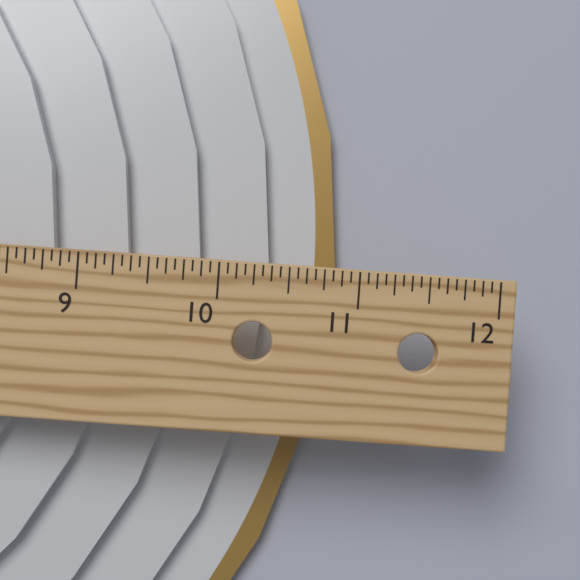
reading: 10.8750 in
